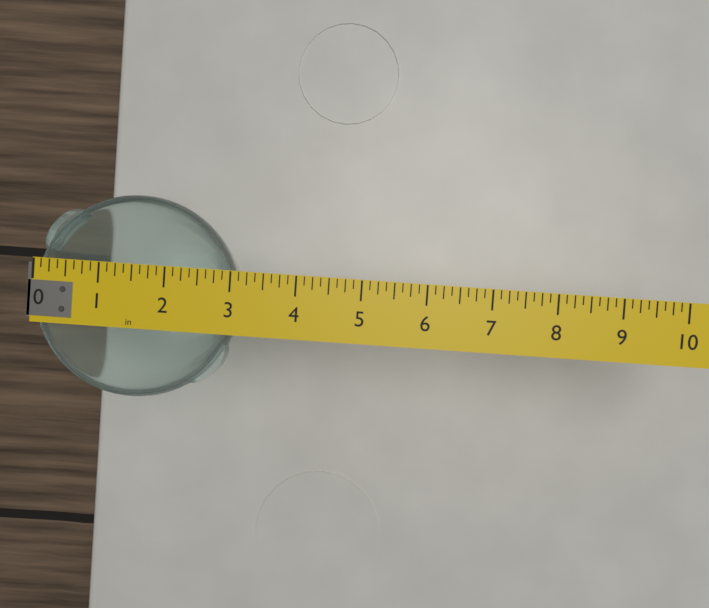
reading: 3.125 in
